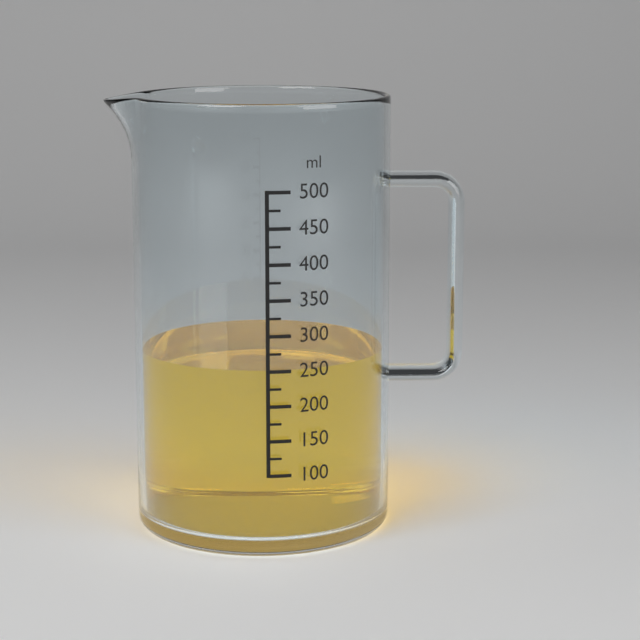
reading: 250 ml
